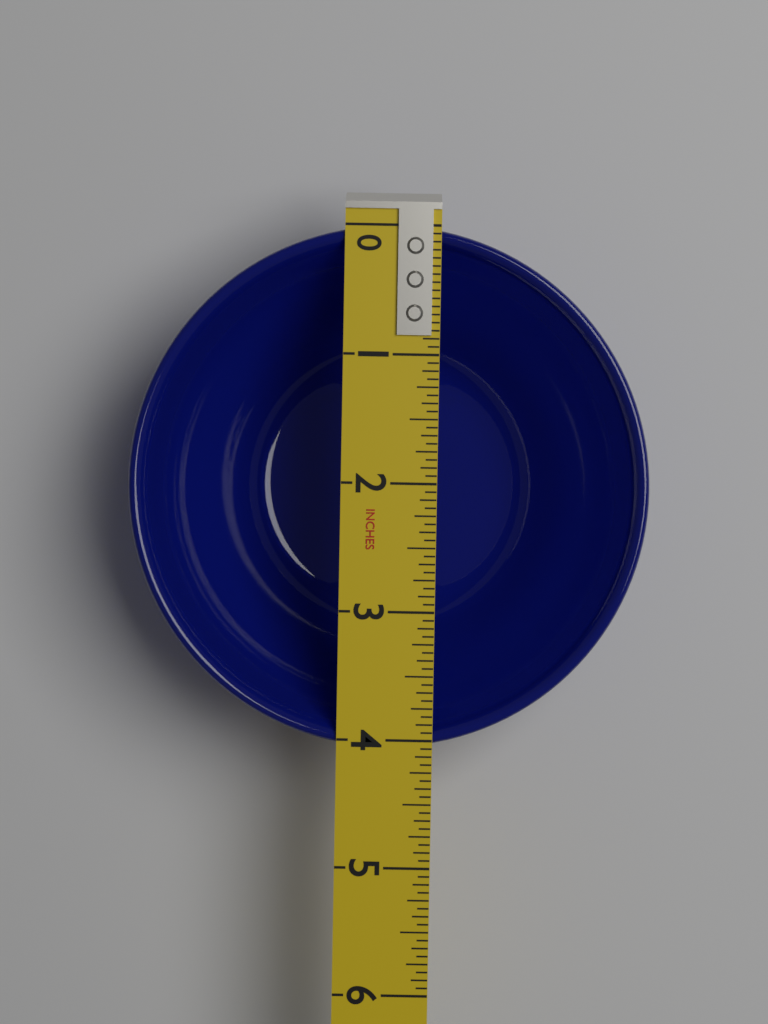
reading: 4.0625 in
